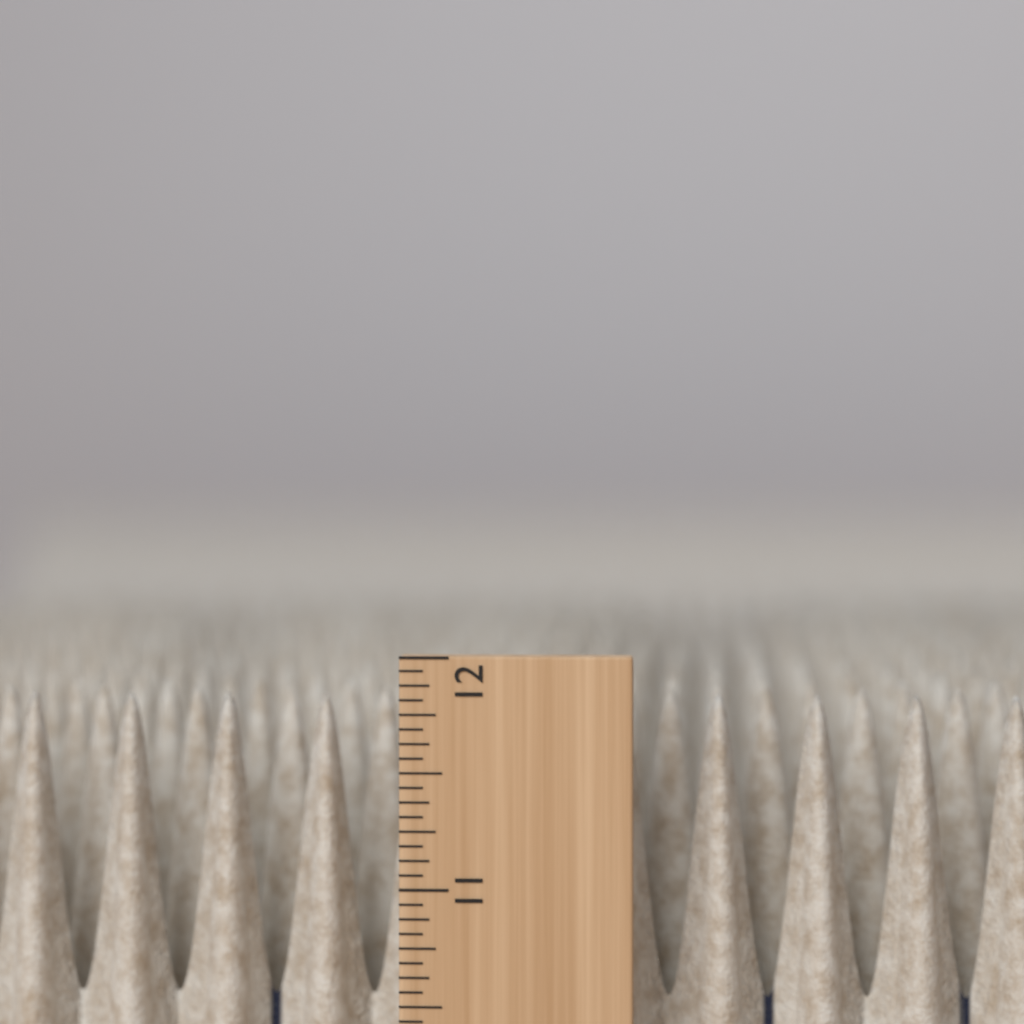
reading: 11.8125 in
